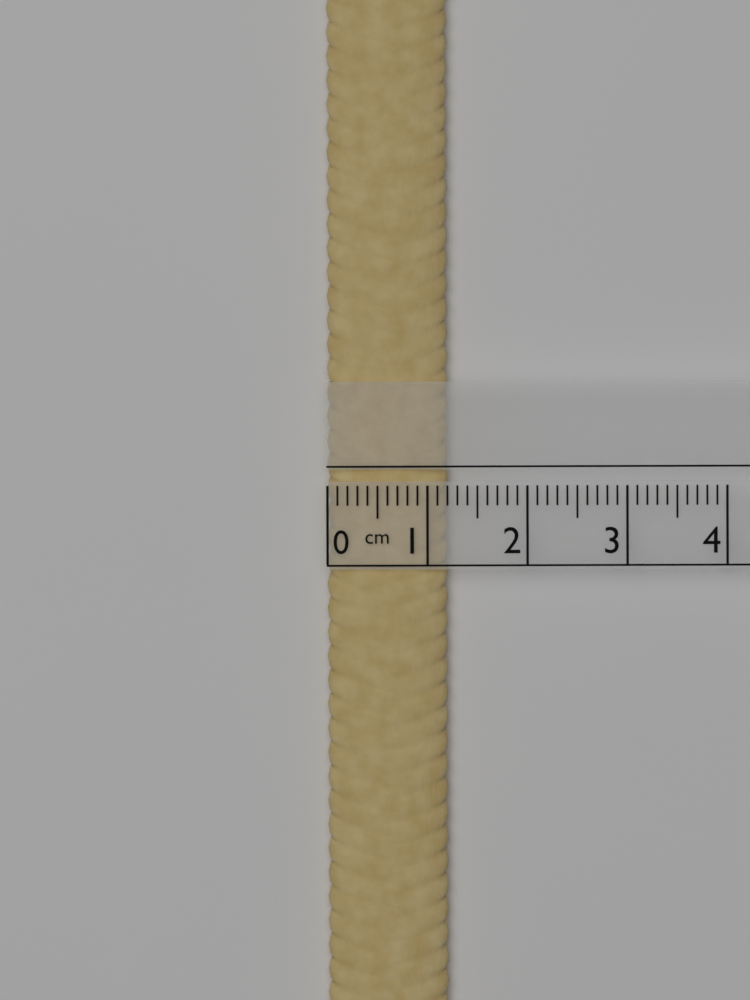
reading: 1.2 cm
